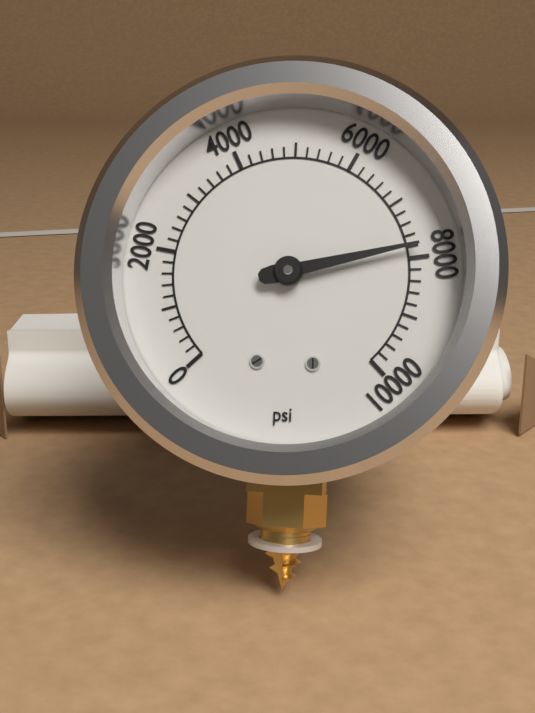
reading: 7800 psi
